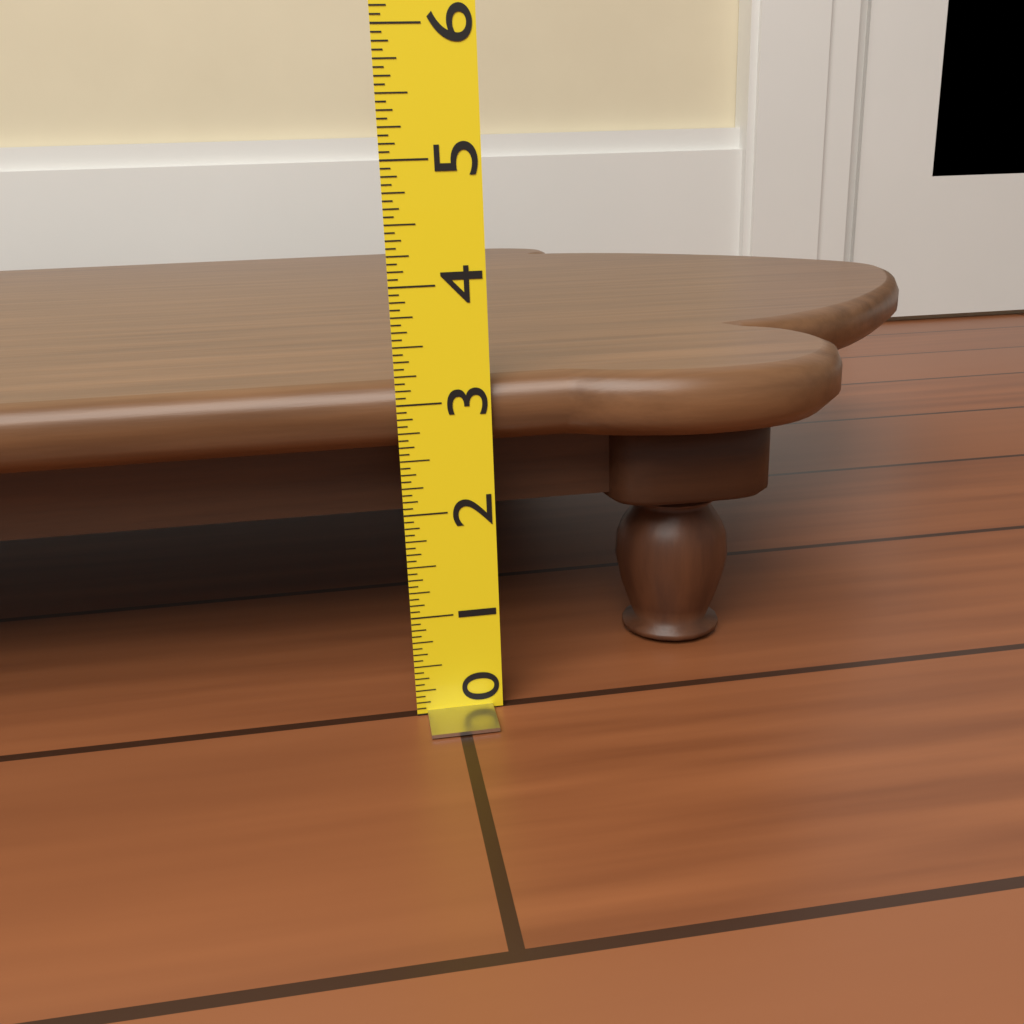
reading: 3.1875 (no unit)
